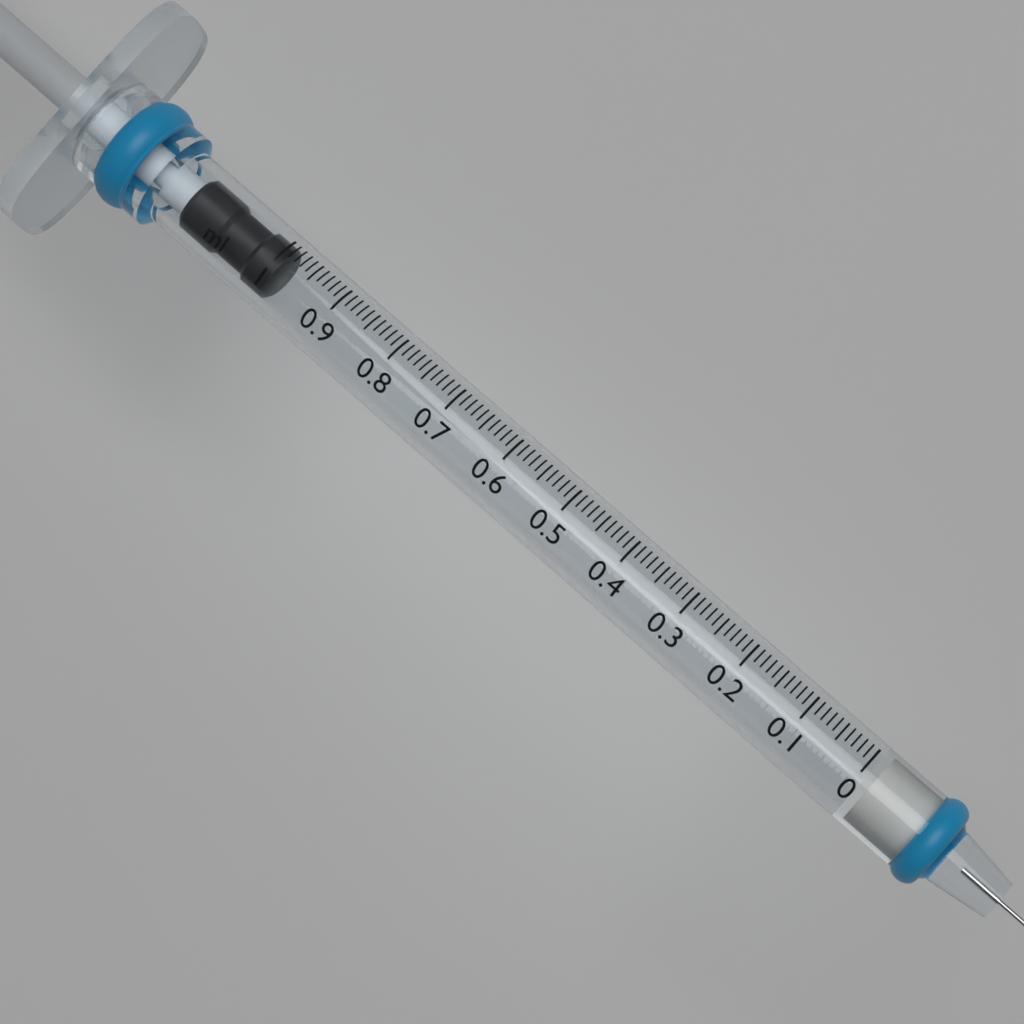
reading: 0.99 ml
